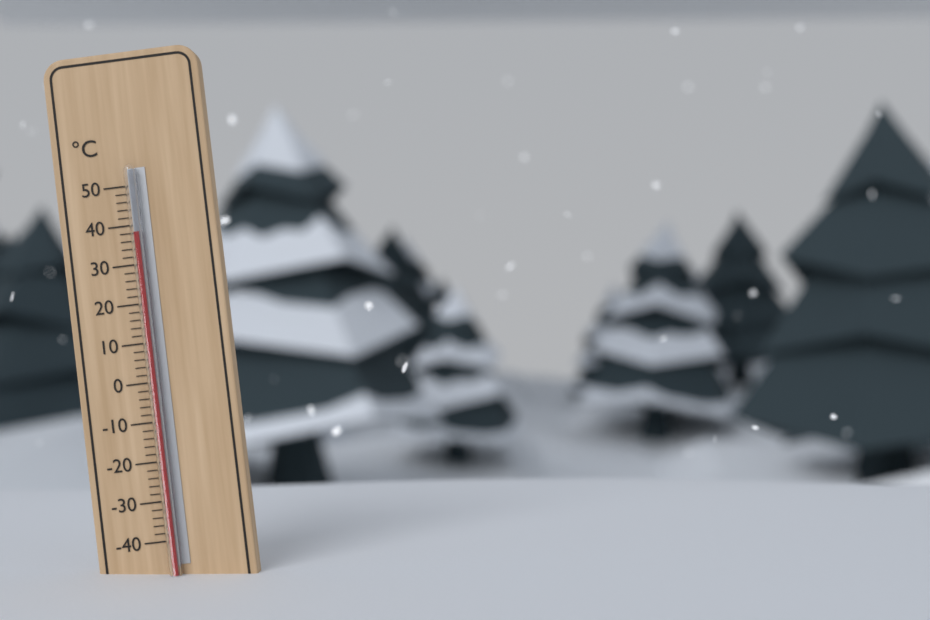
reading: 38 °C
